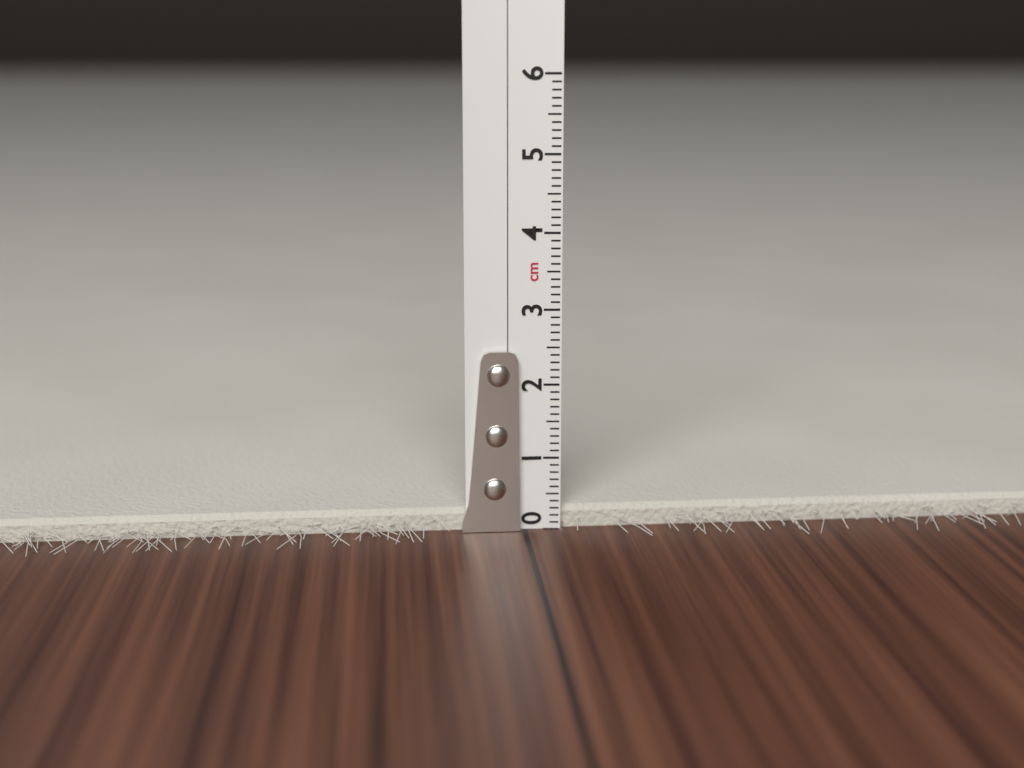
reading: 0.3 cm
